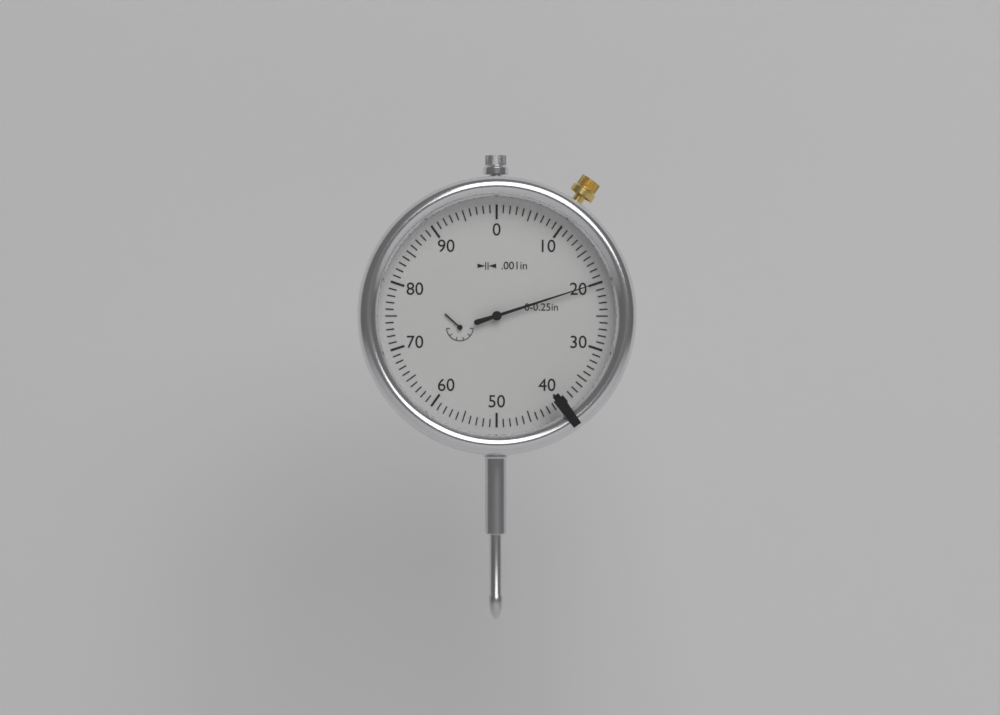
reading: 0.020 in
